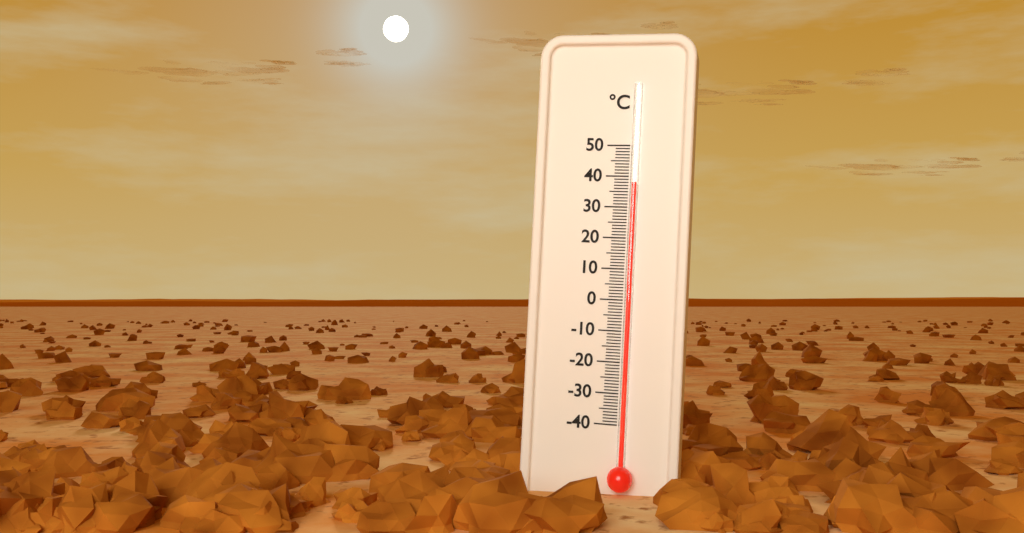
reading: 38 °C
